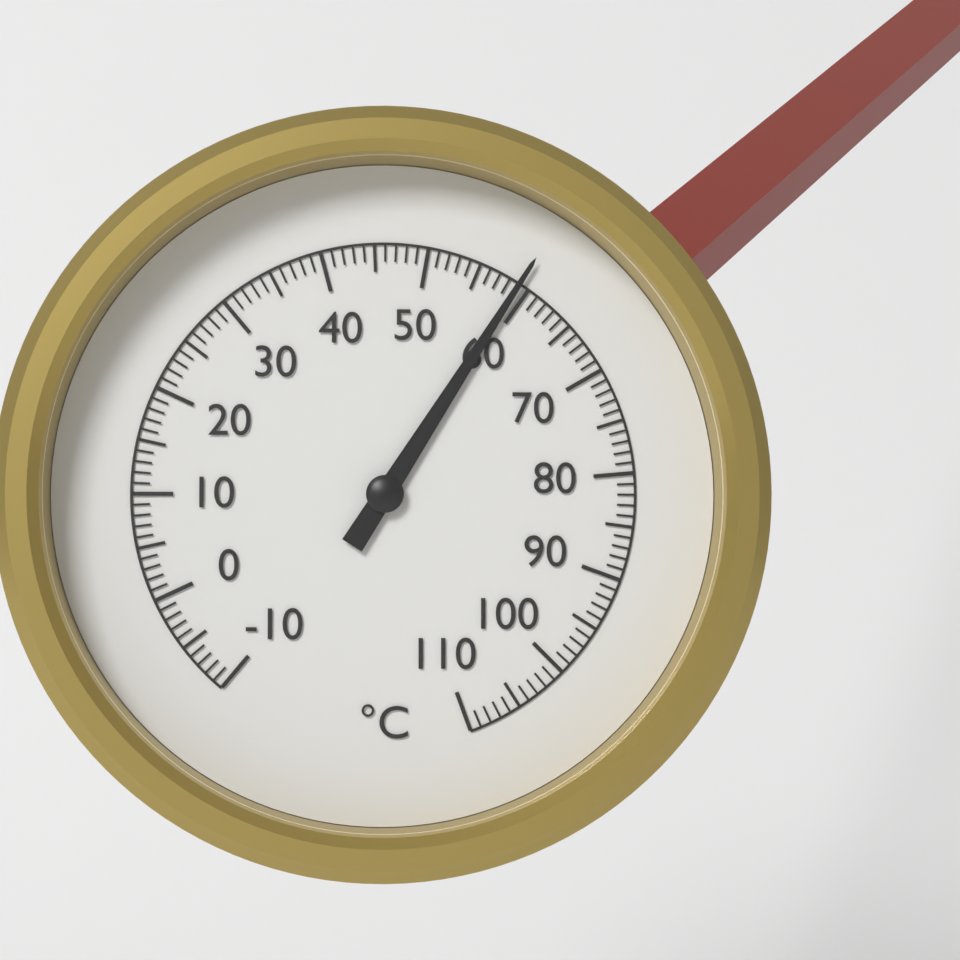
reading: 59 °C
